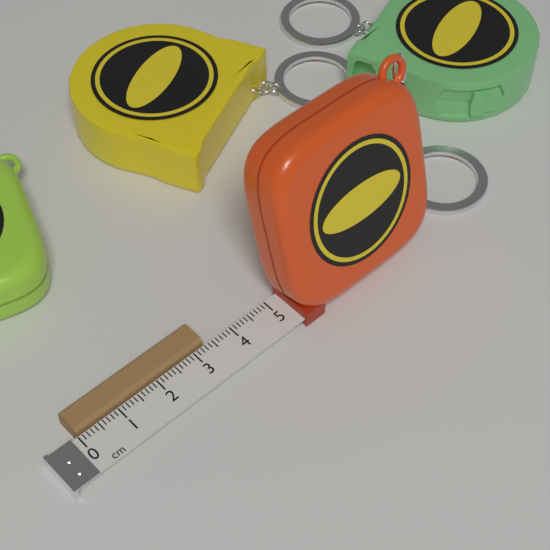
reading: 3.3 cm
